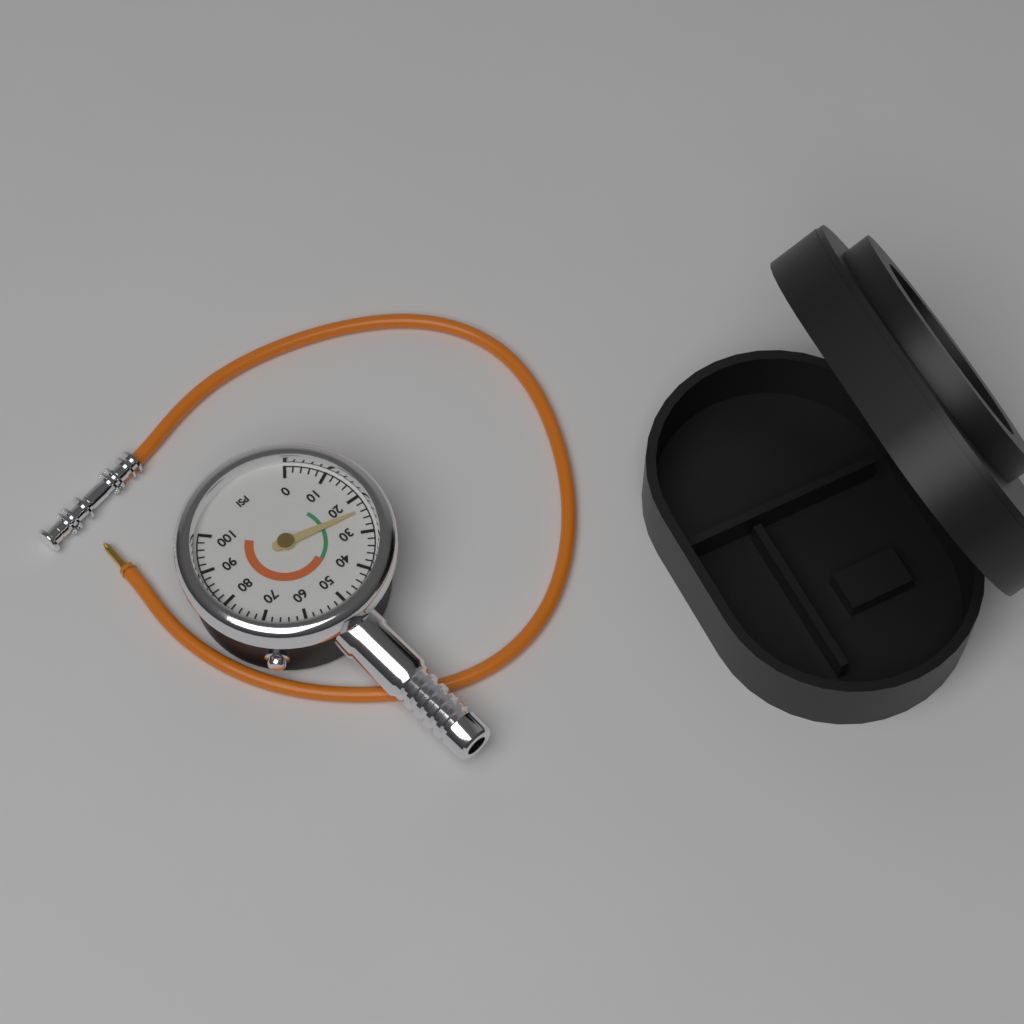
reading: 24 psi
